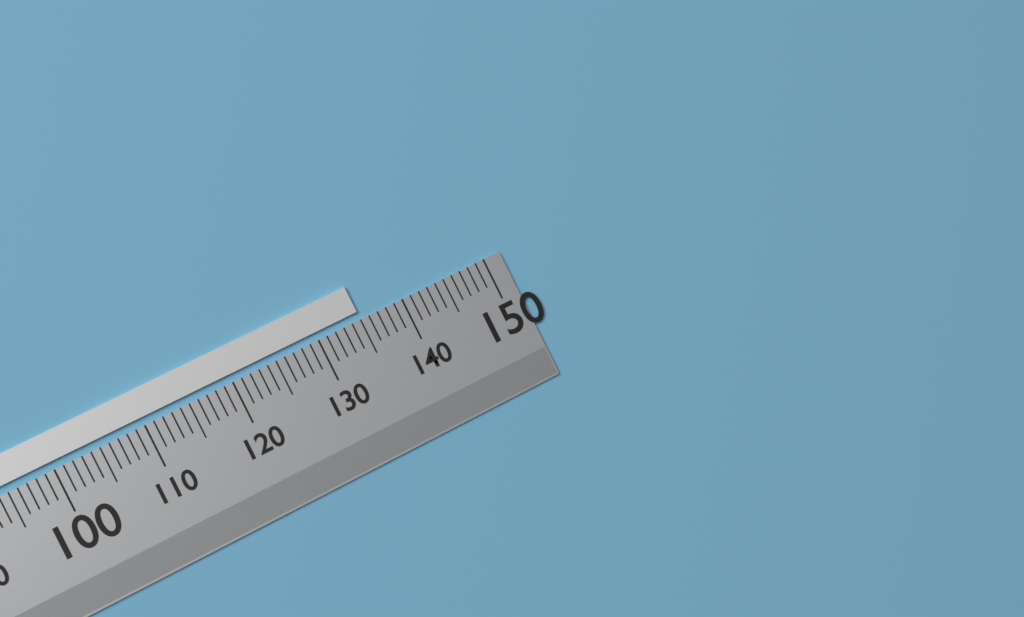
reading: 135 (no unit)
